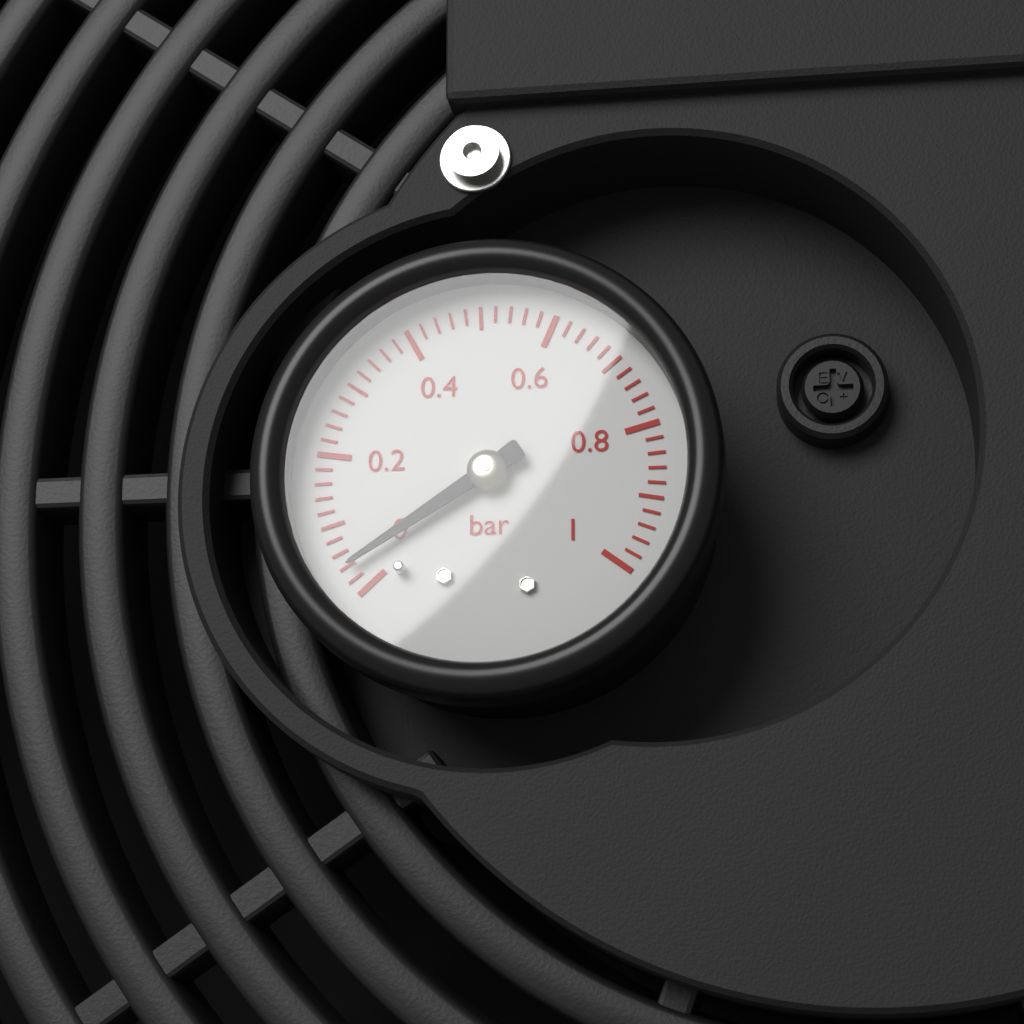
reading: 0.04 bar
